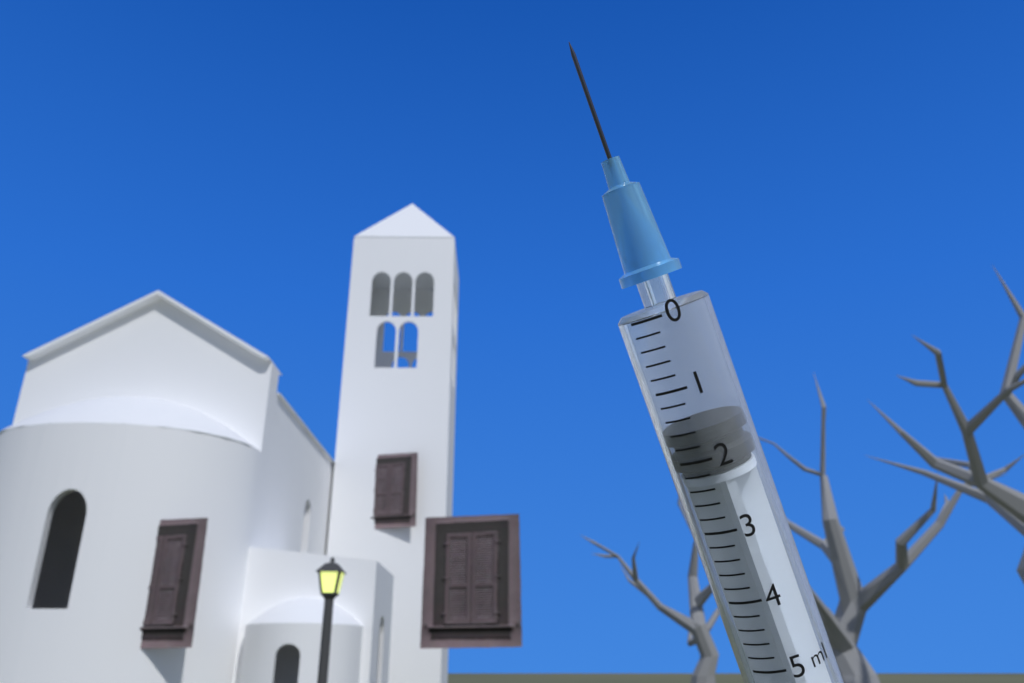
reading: 1.6 ml
